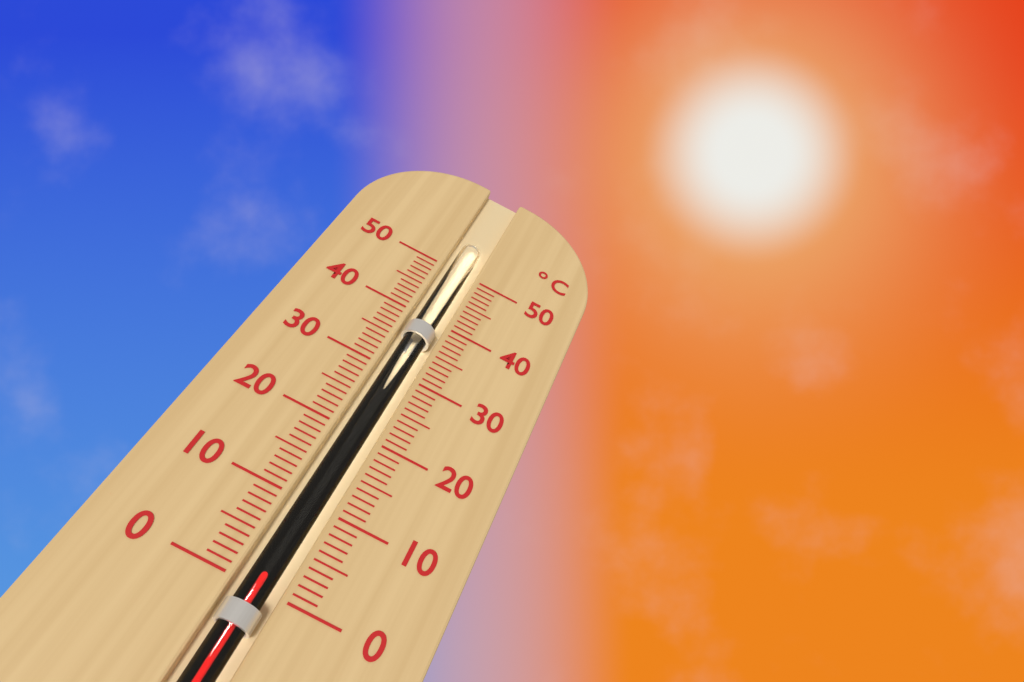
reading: 2 °C
